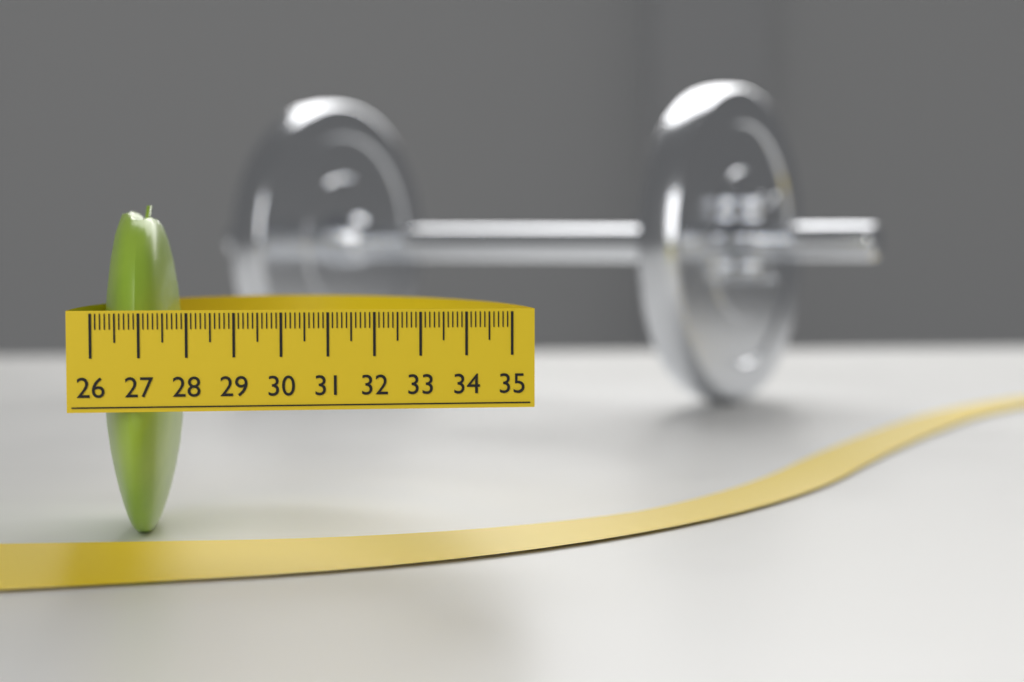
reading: 27.8 (no unit)
